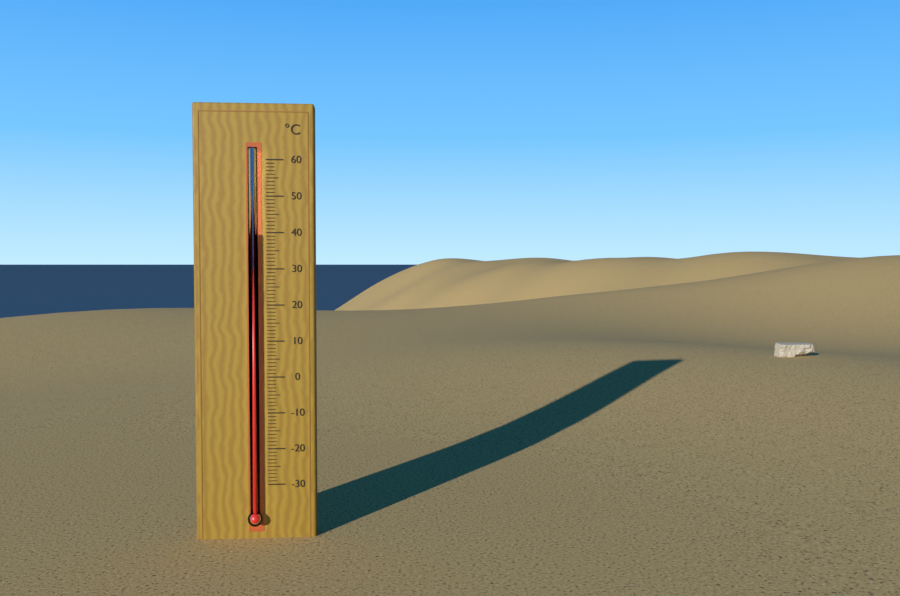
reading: 40 °C
